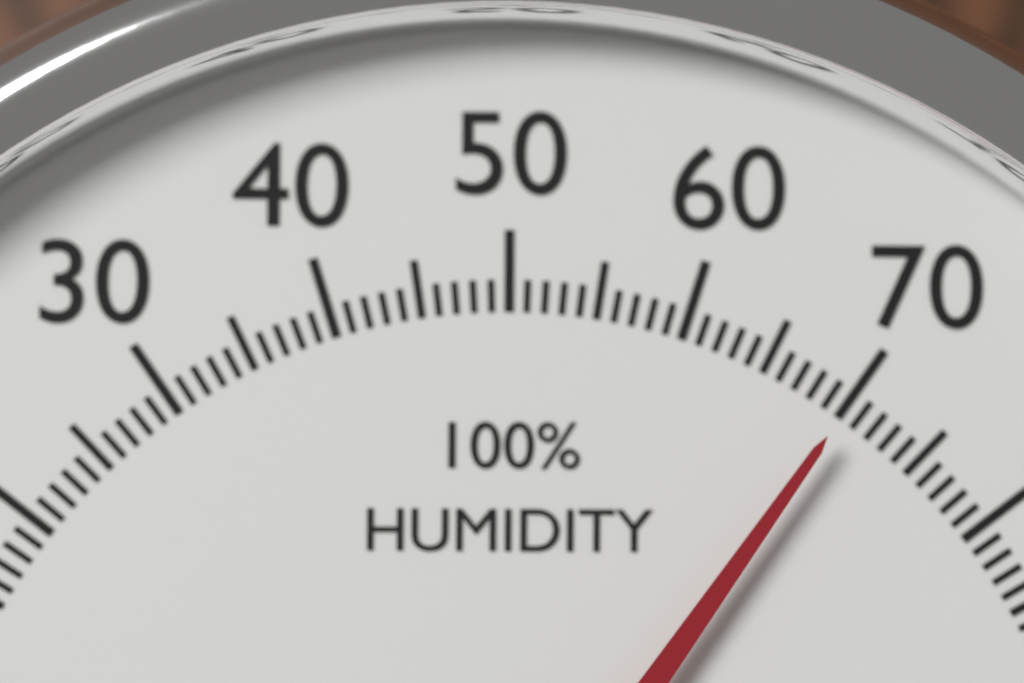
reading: 70 %
